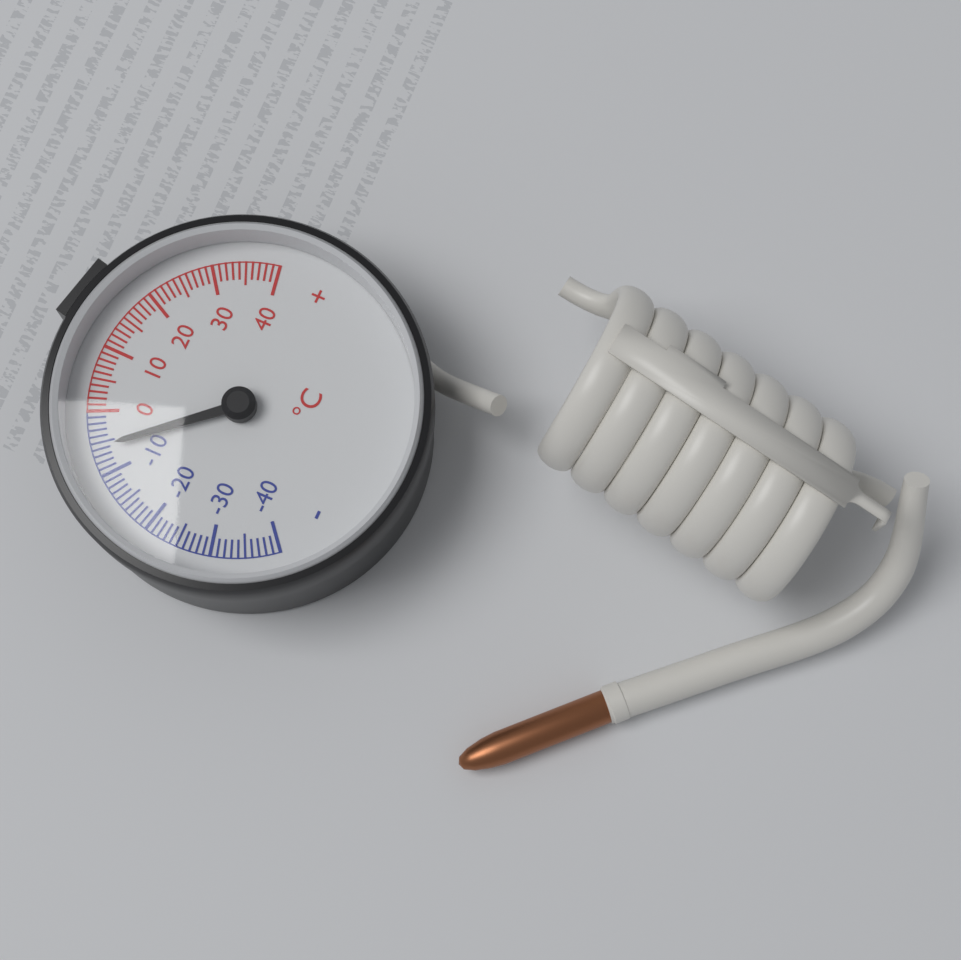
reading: -6 °C
